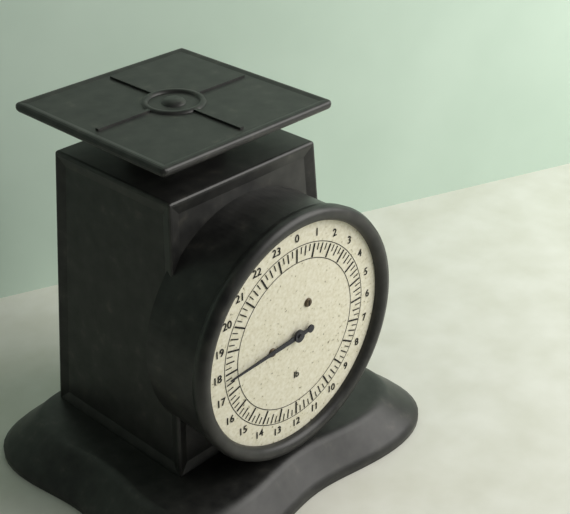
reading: 17.75 lb
